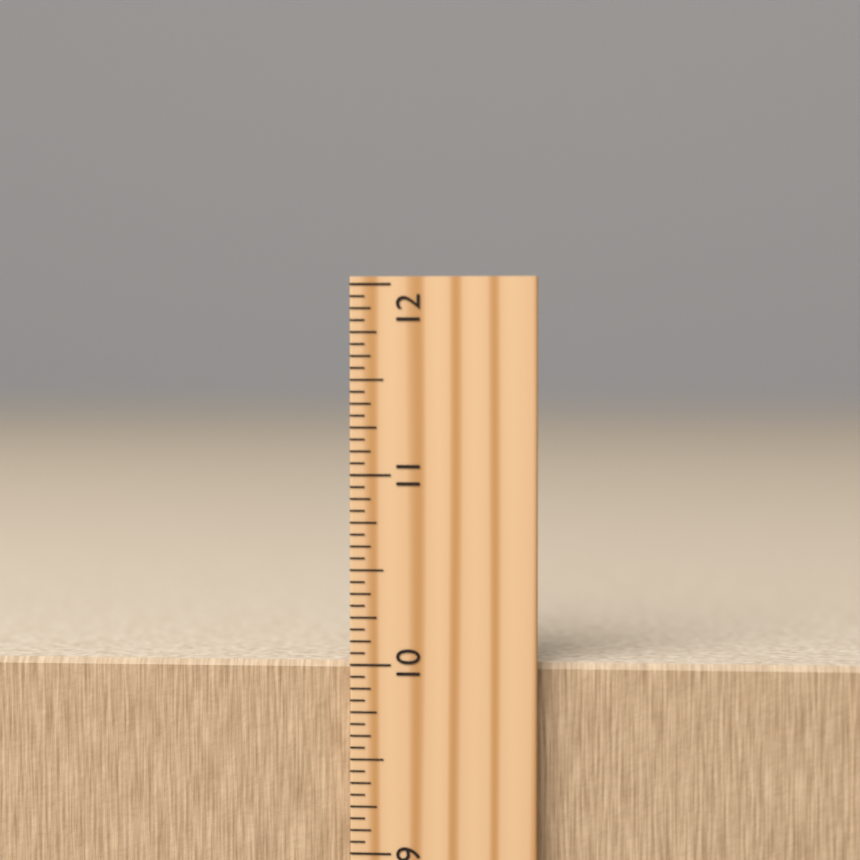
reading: 10.0000 inch
